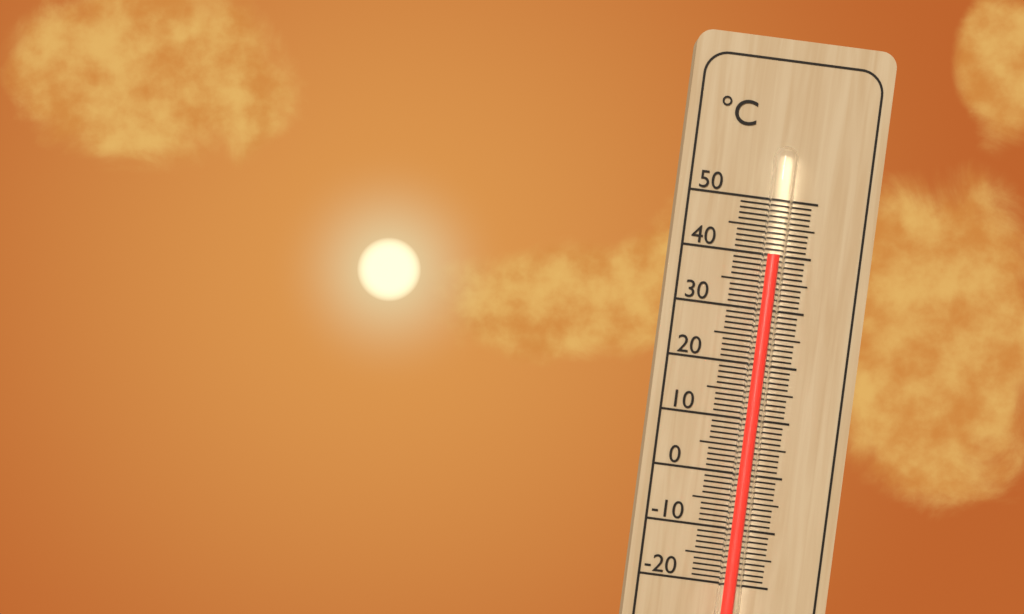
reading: 40 °C
